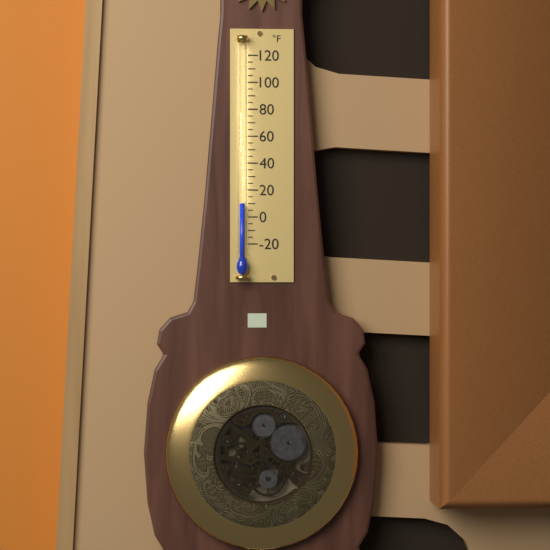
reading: 10 °F
